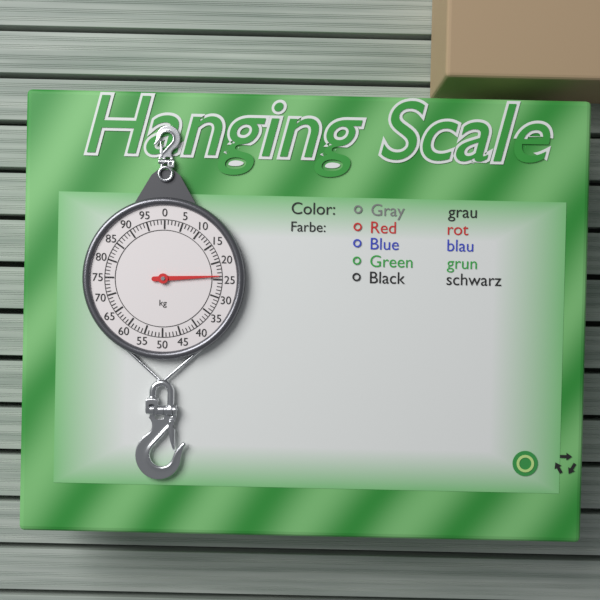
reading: 24 kg
